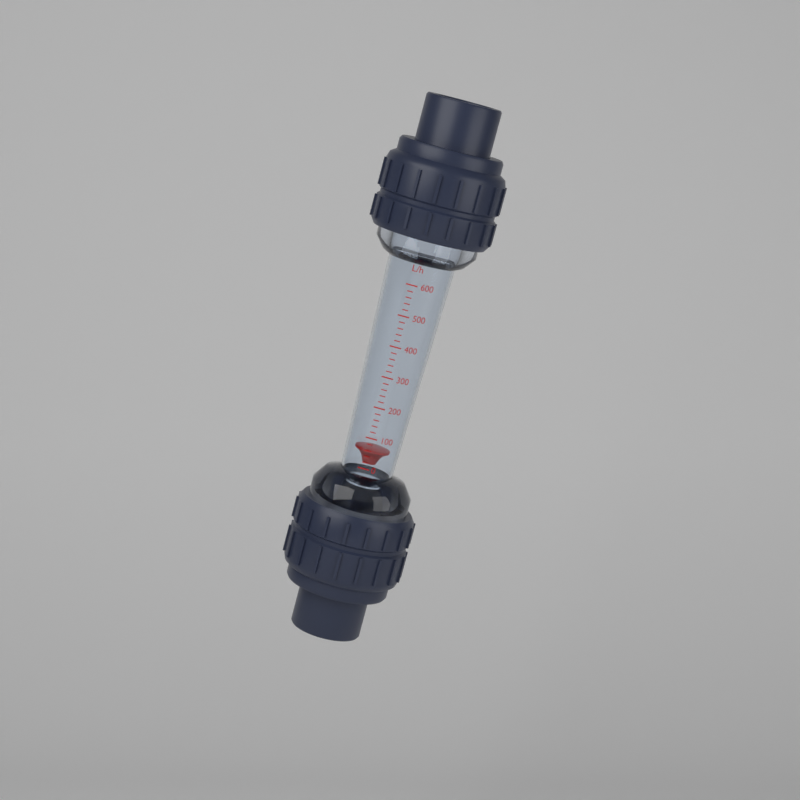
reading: 60 L/h
